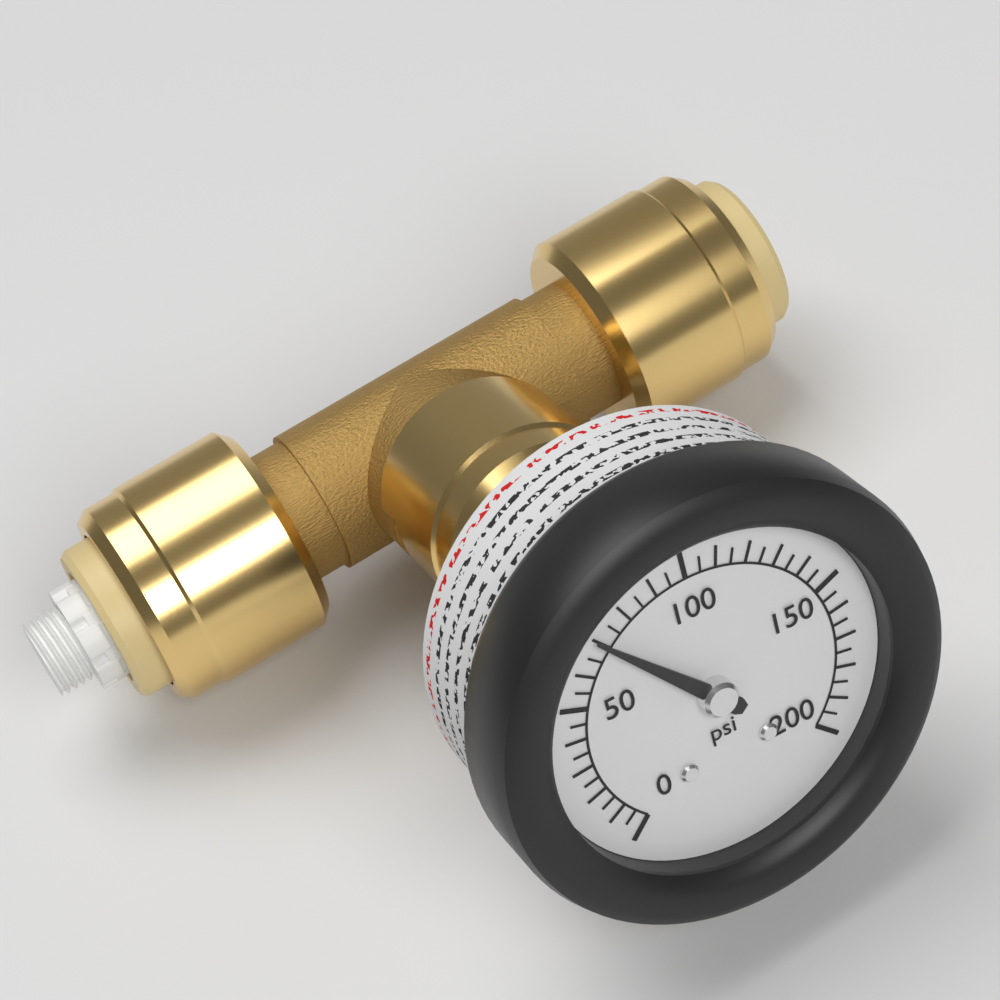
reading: 70 psi
